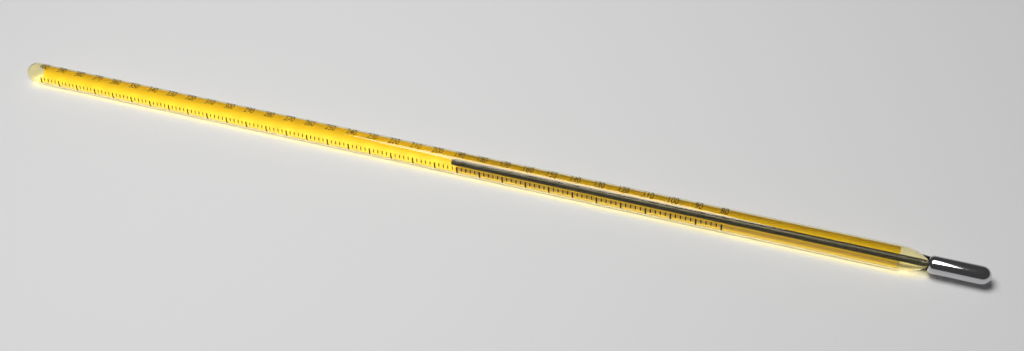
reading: 194 (no unit)
